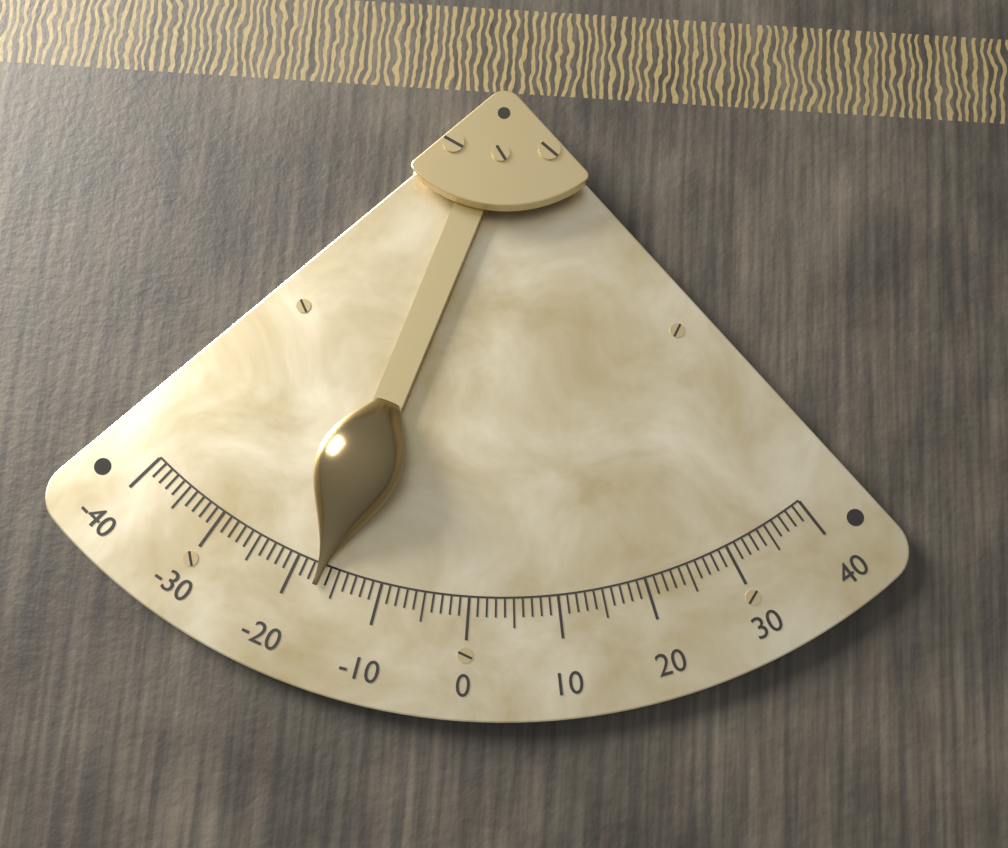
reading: -17 (no unit)
